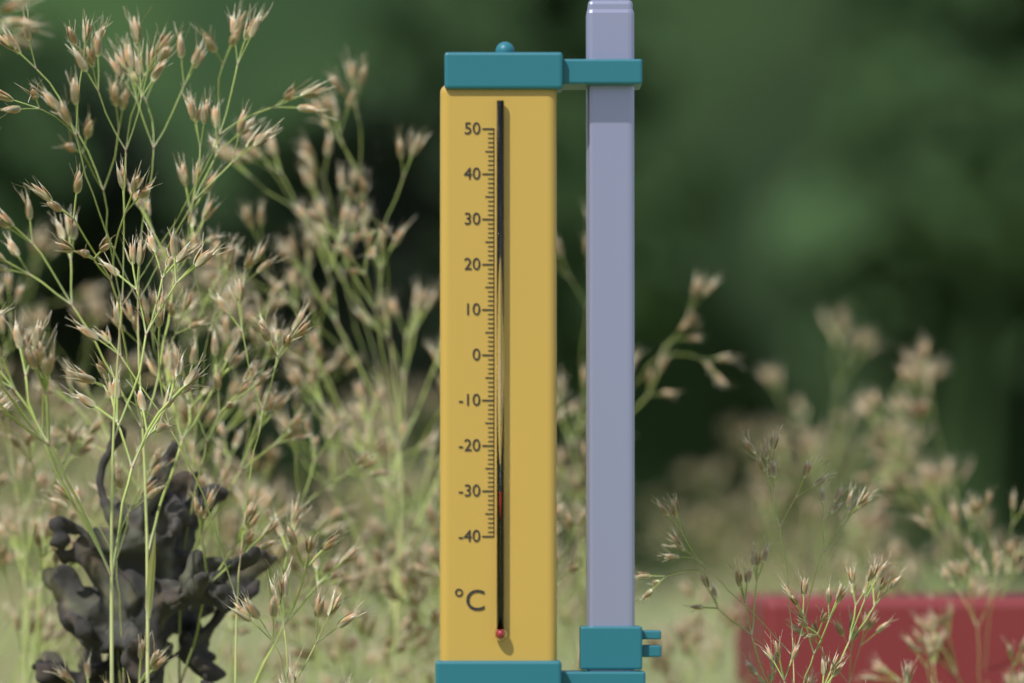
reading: -30 °C
